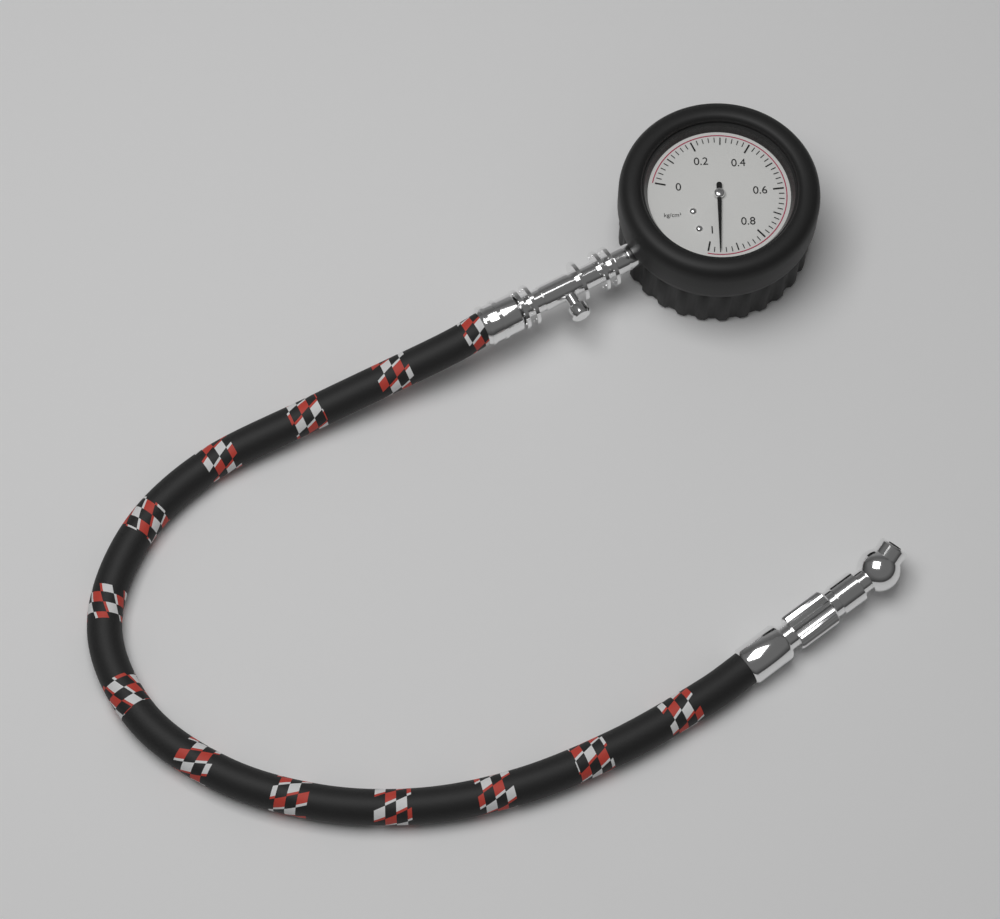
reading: 0.96 kg/cm²
